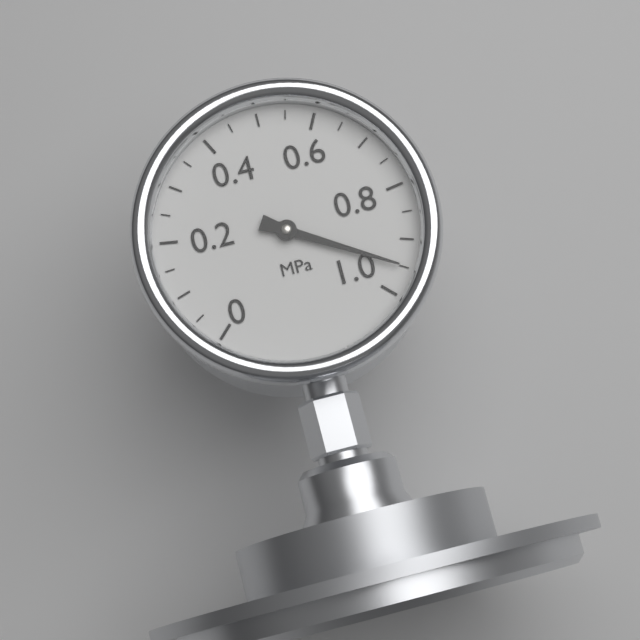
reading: 0.95 MPa
